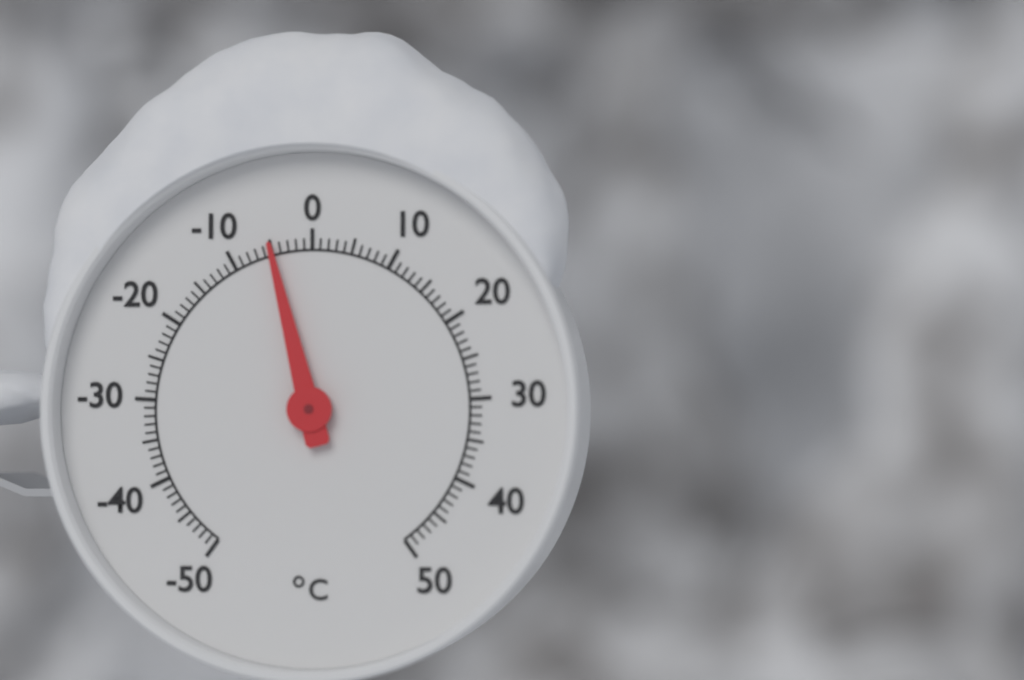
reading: -5 °C
